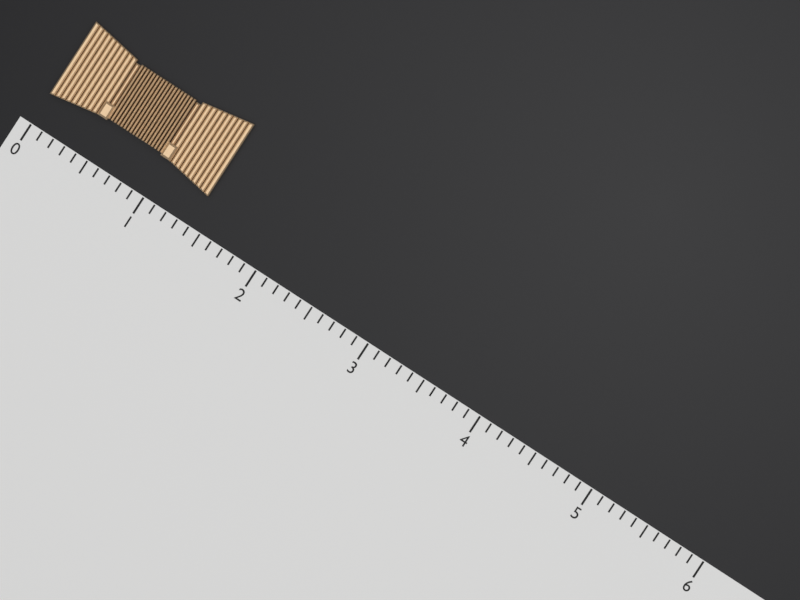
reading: 1.4 (no unit)
